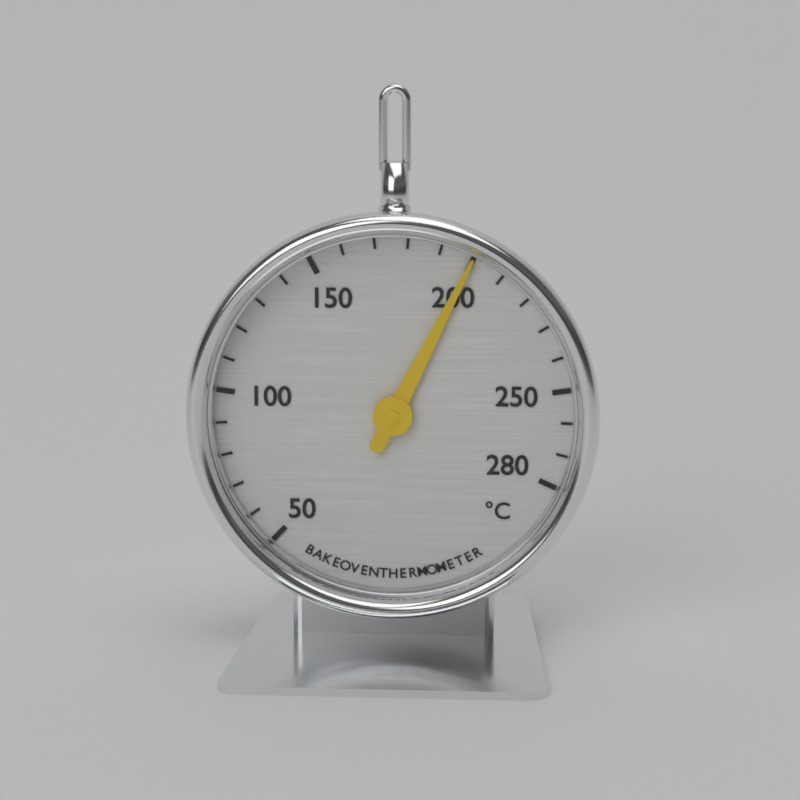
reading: 200 °C
